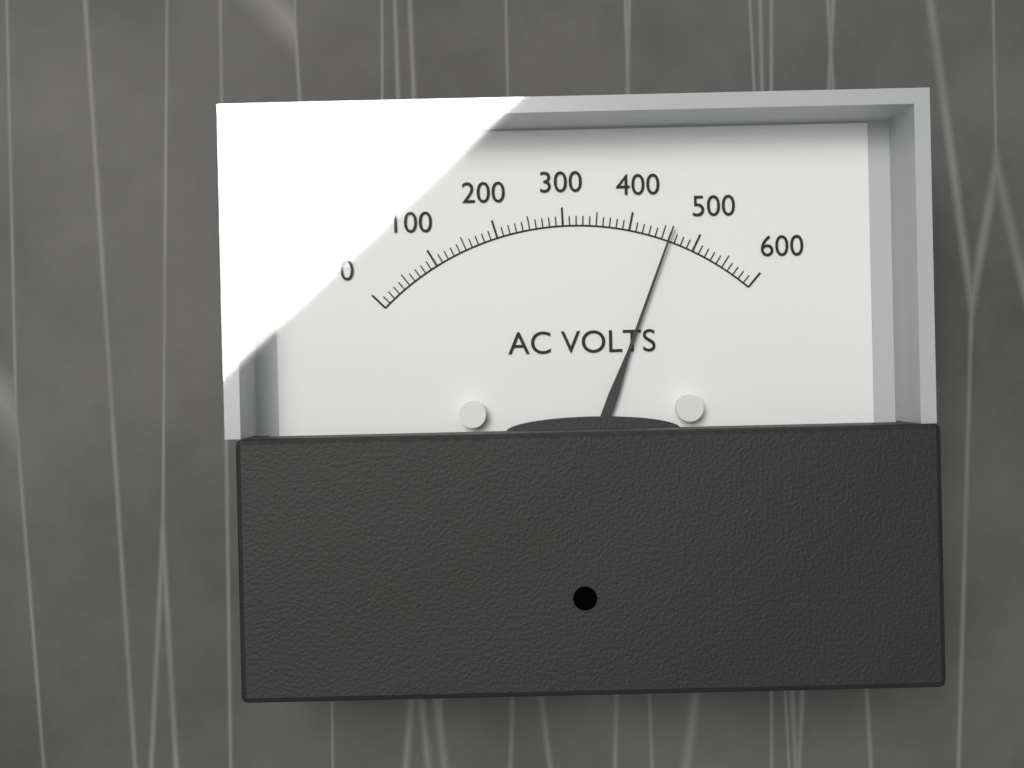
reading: 460 V
